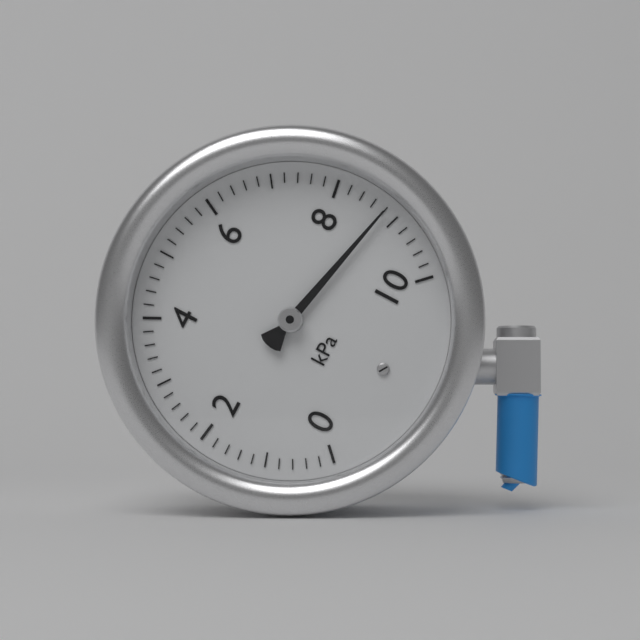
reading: 8.8 kPa
